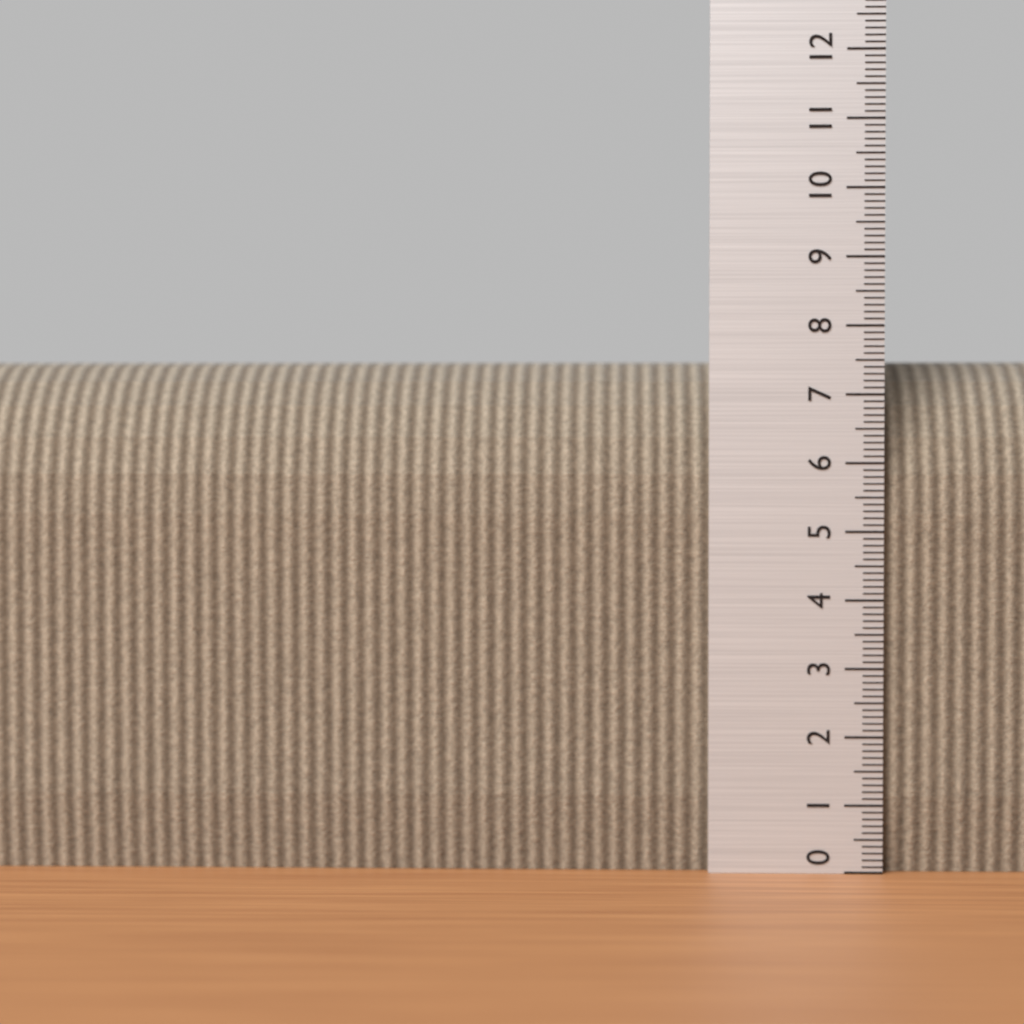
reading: 7.5 (no unit)
